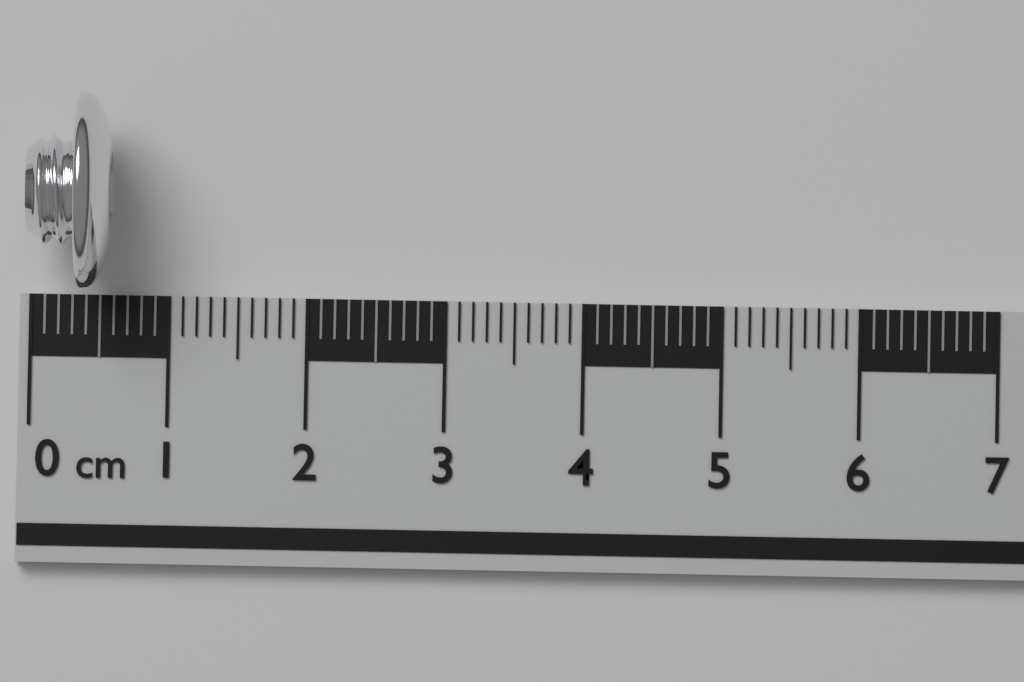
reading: 0.6 cm
